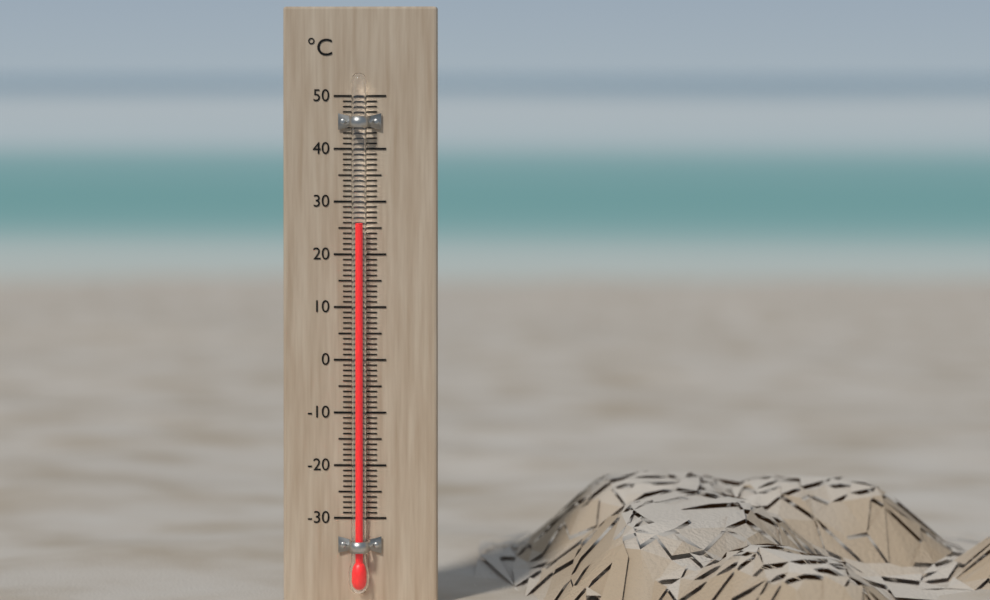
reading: 26 °C
